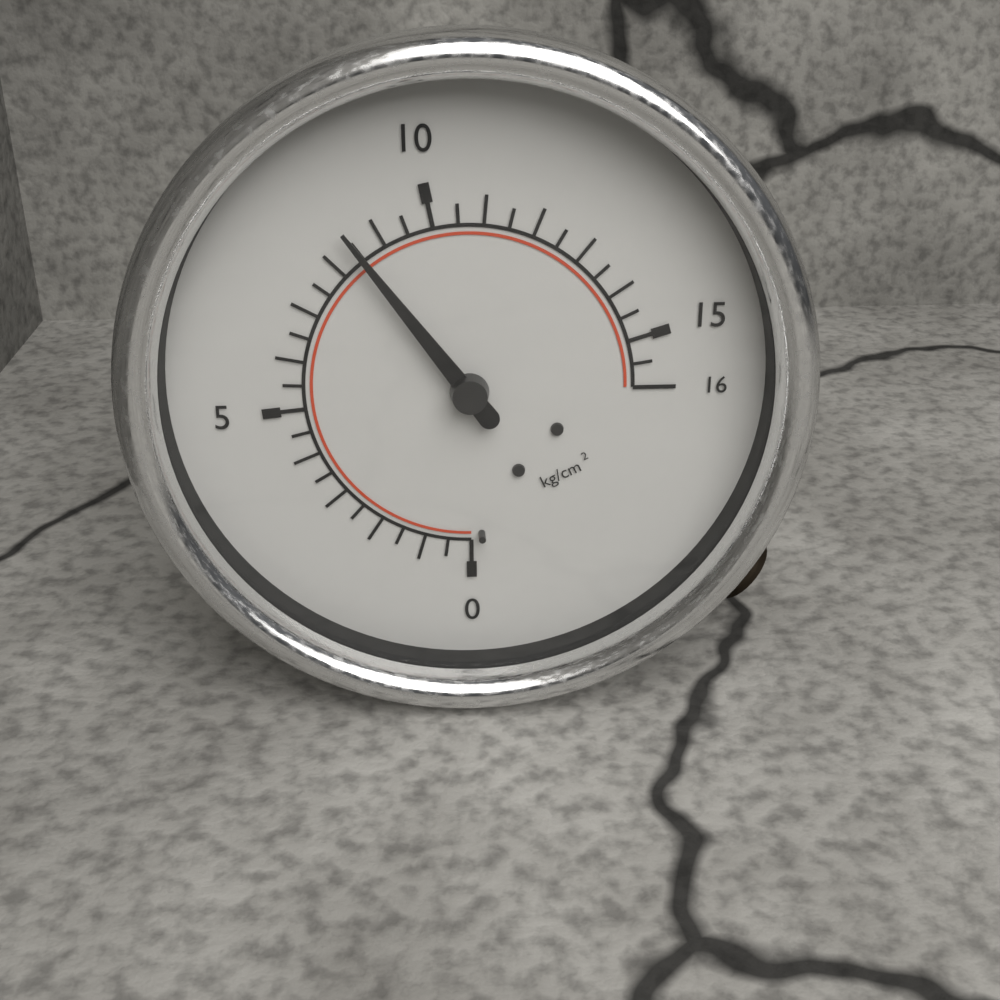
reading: 8.5 kg/cm²
